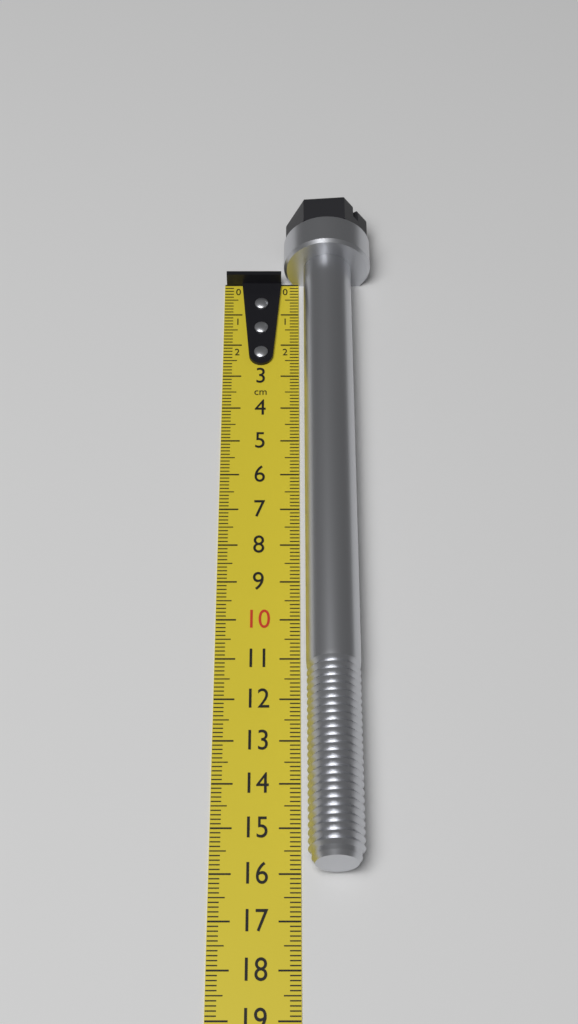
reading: 16.0 cm
